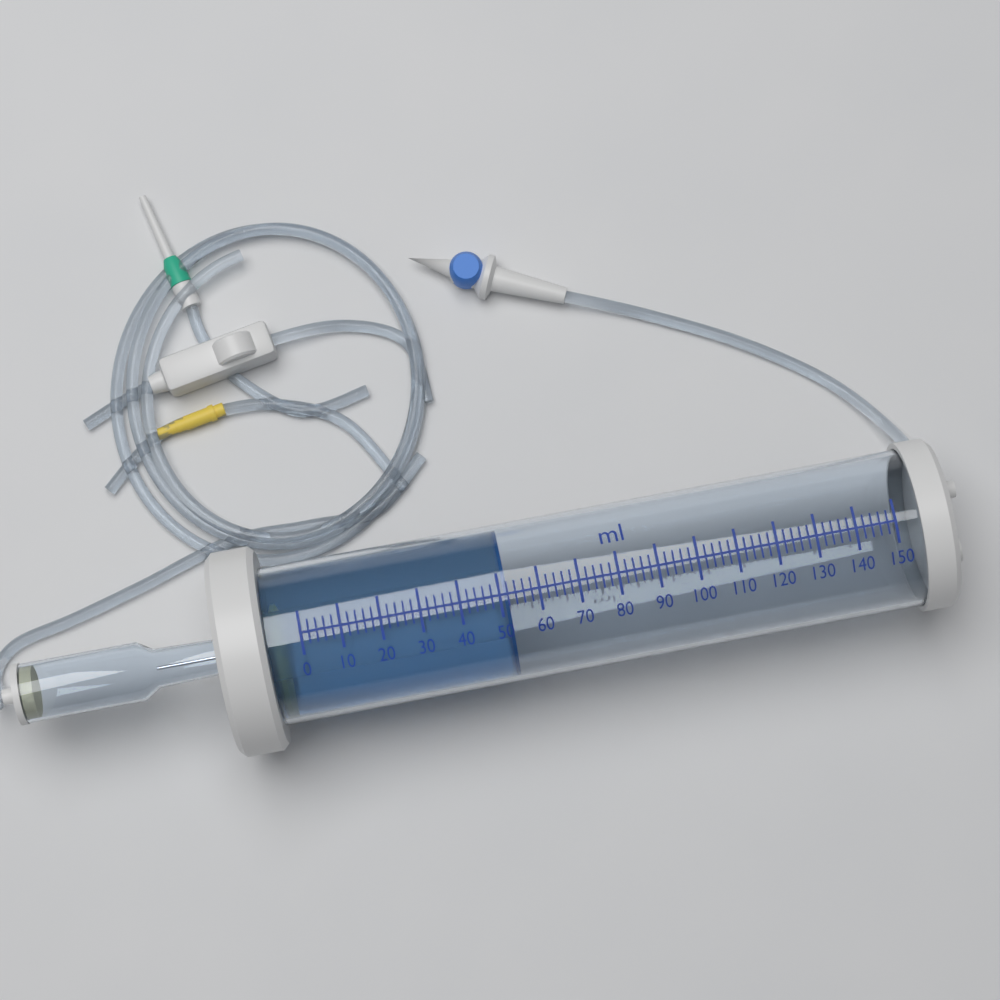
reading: 52 ml
